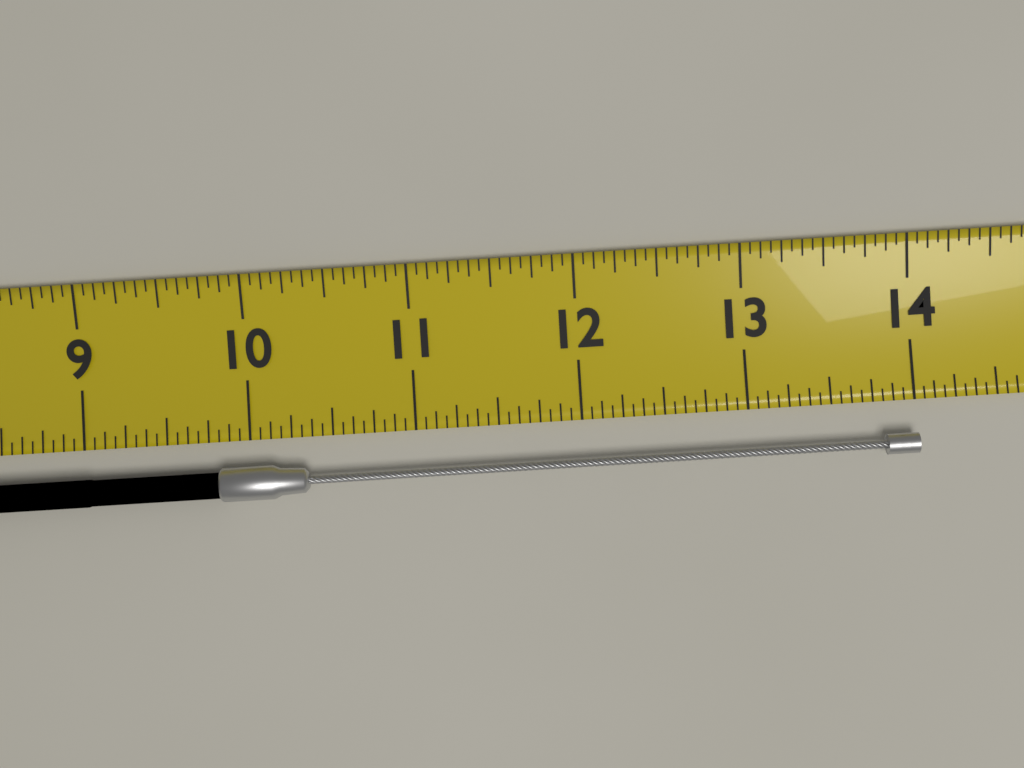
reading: 14.0000 (no unit)
